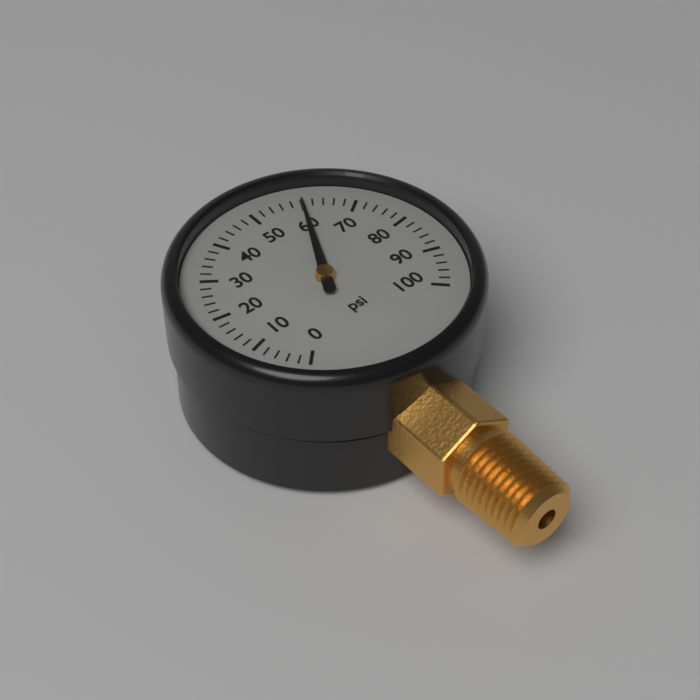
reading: 60 psi
